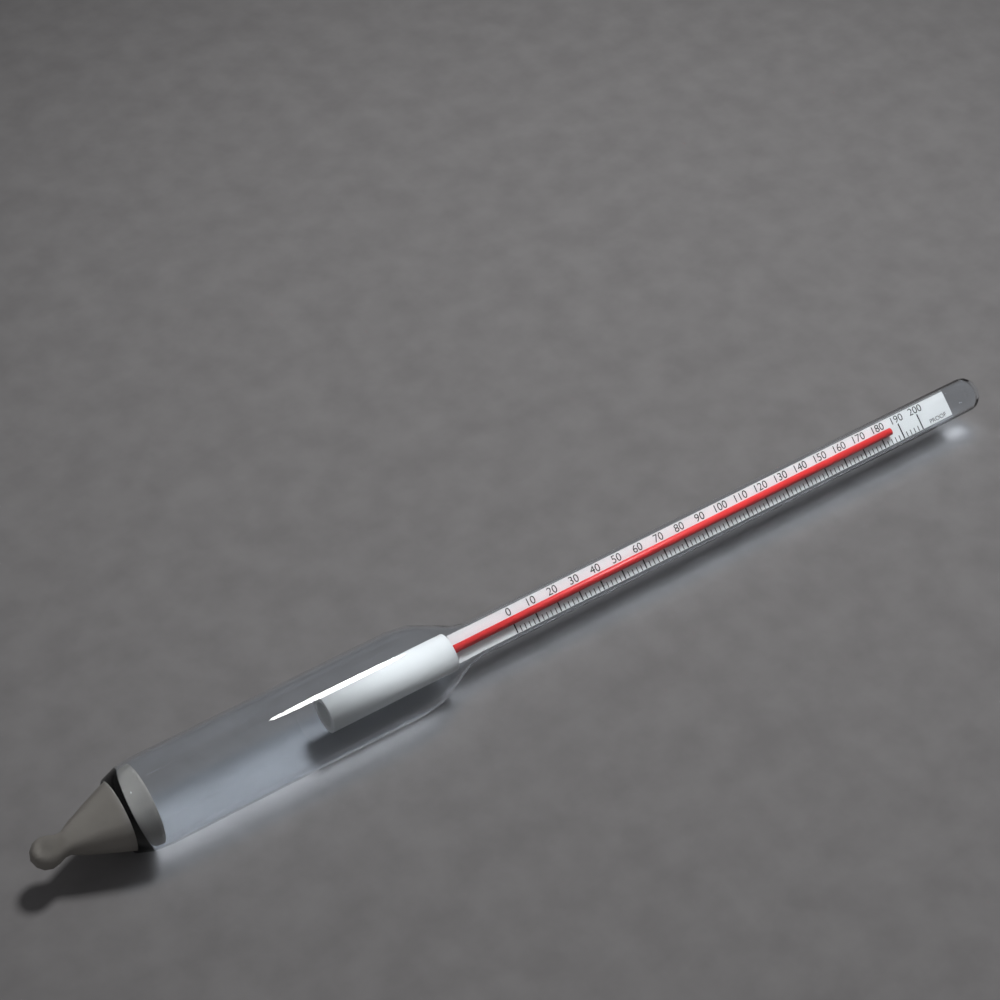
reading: 184 proof
